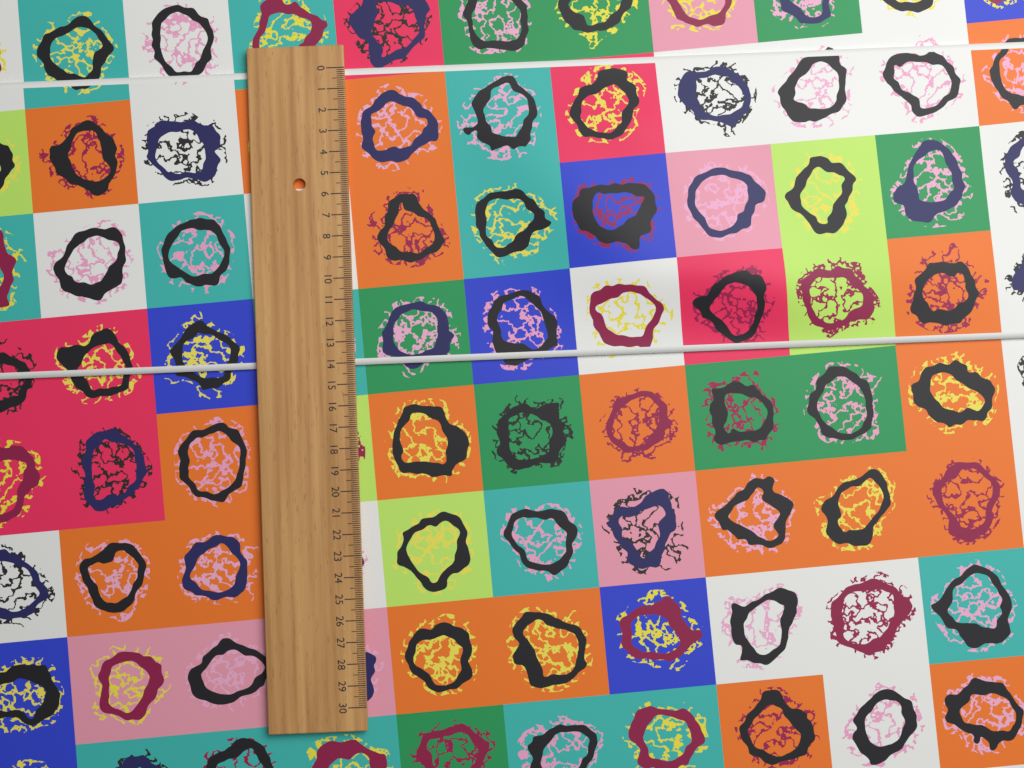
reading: 14.1 (no unit)
